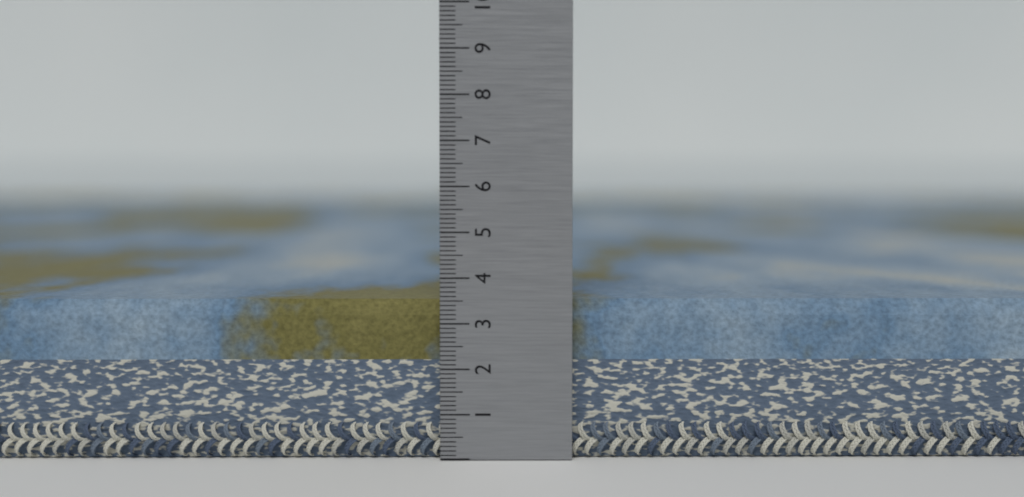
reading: 3.5 (no unit)
